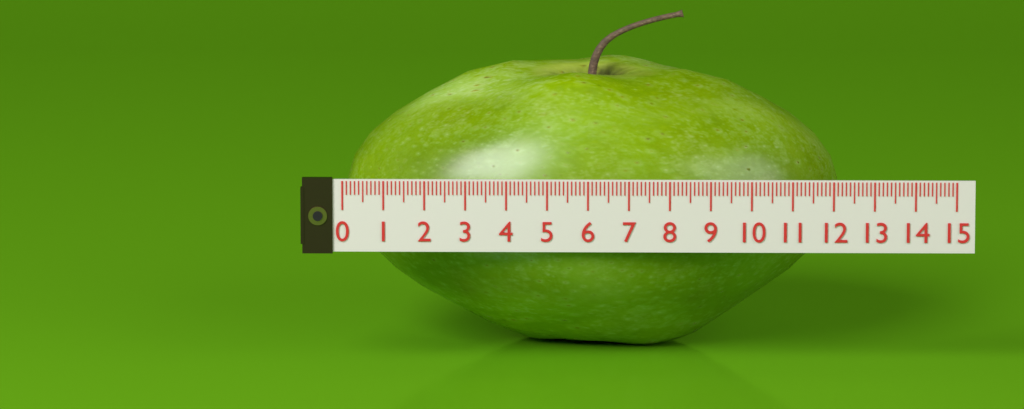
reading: 12.2 (no unit)
